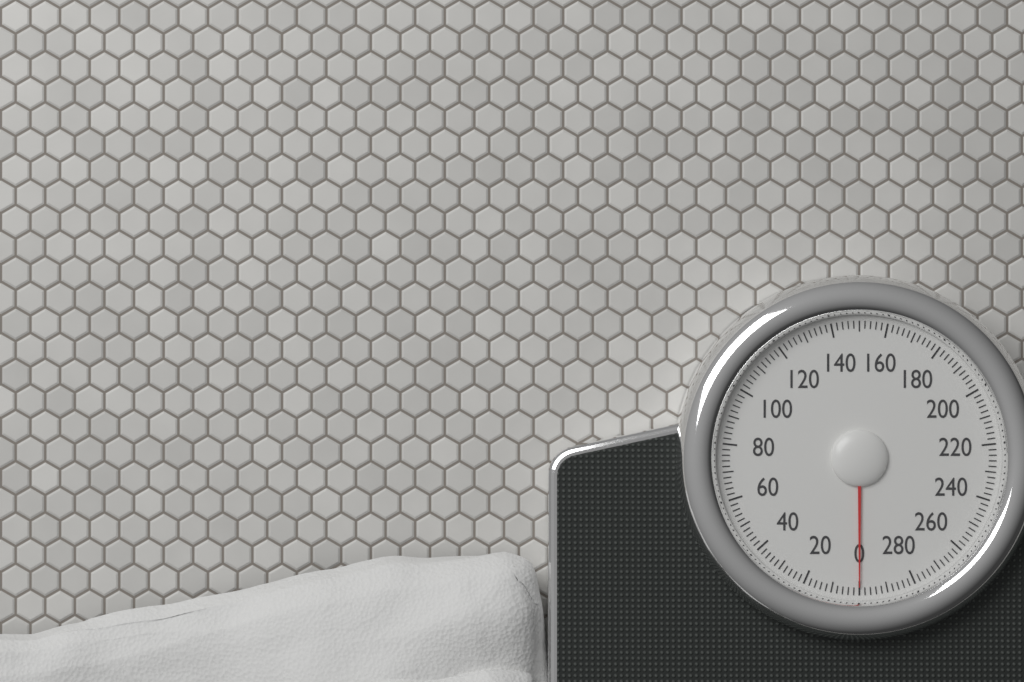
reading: 0 (no unit)
